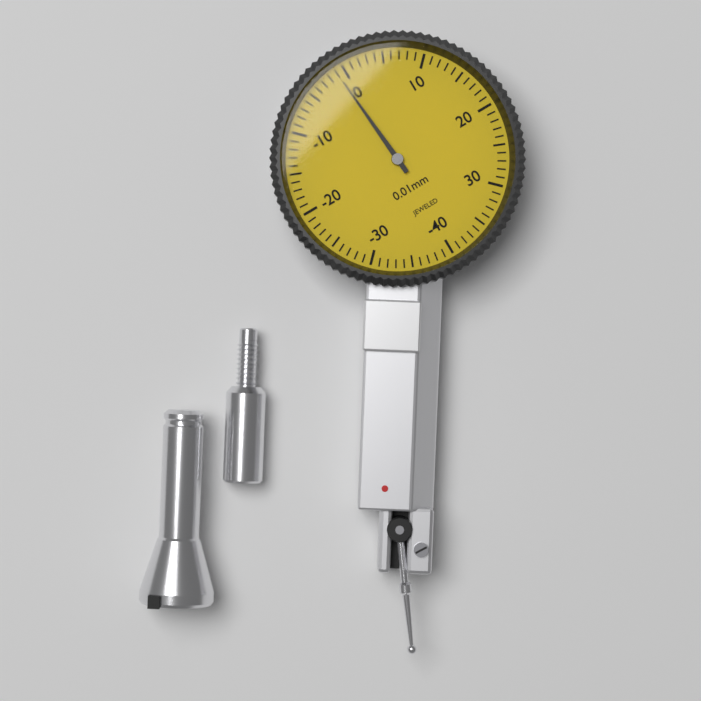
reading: -1 0.01mm
